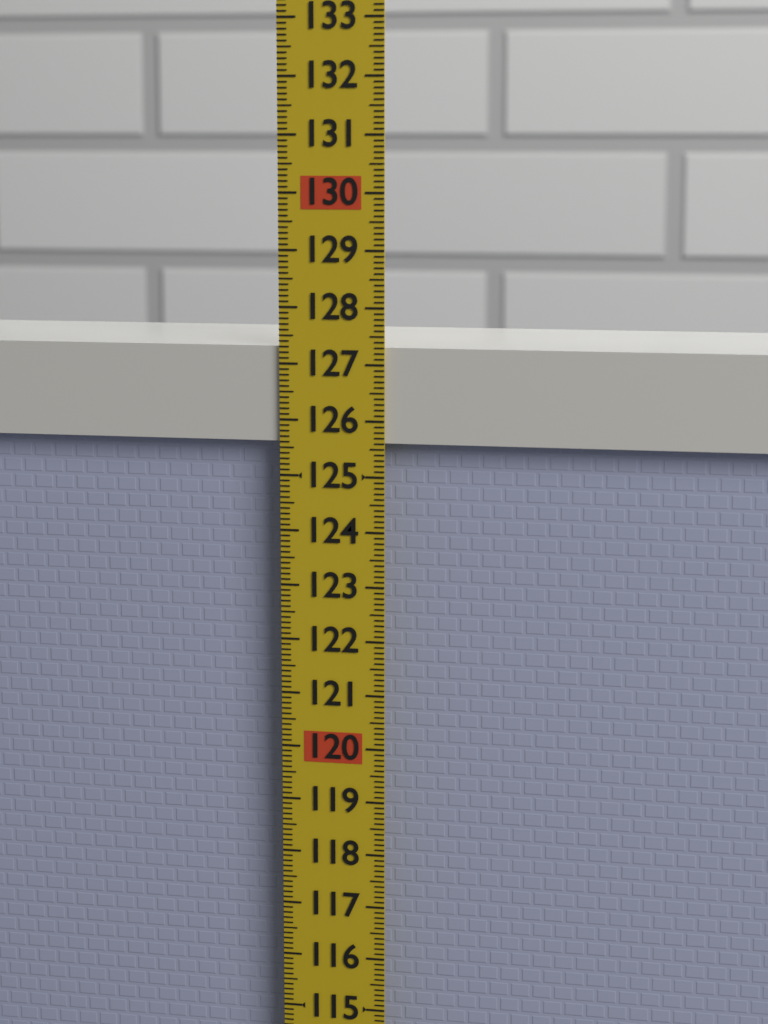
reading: 127.3 (no unit)
